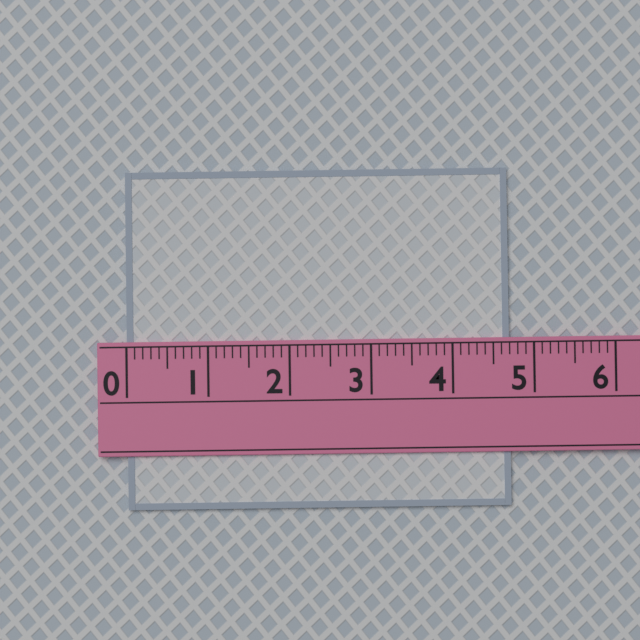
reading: 4.7 (no unit)
